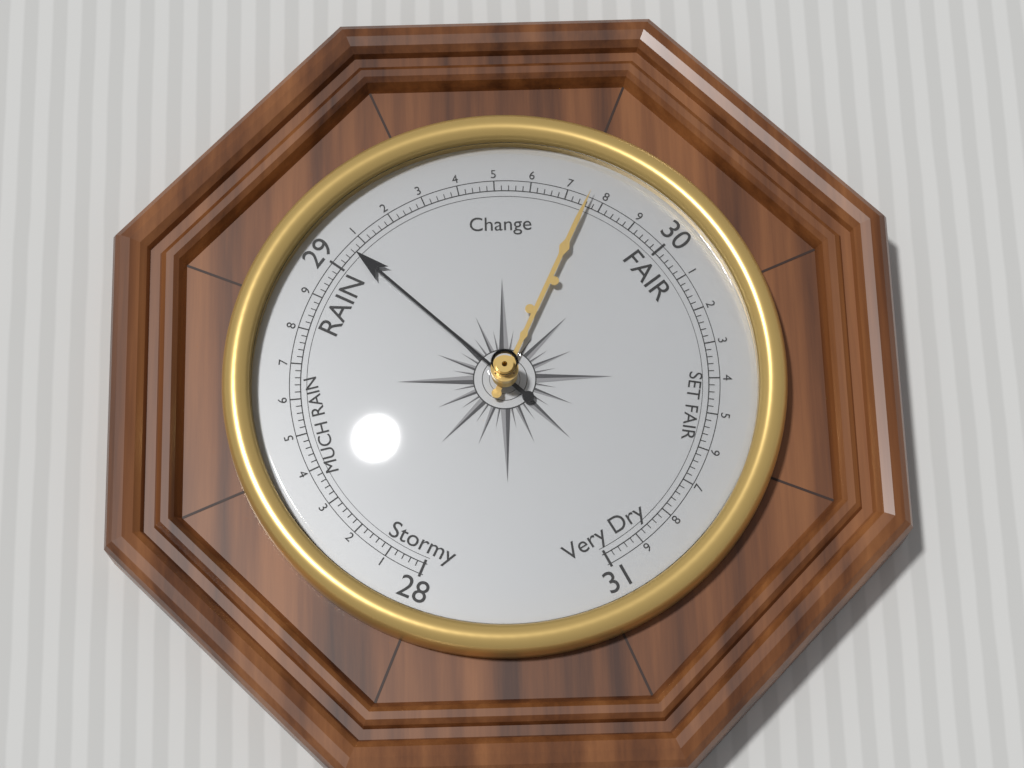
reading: 29.06 (no unit)
